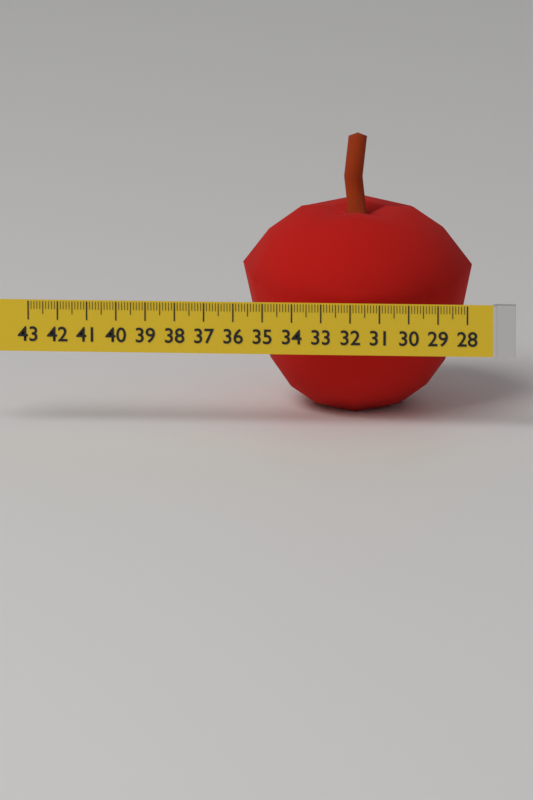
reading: 35.9 (no unit)
